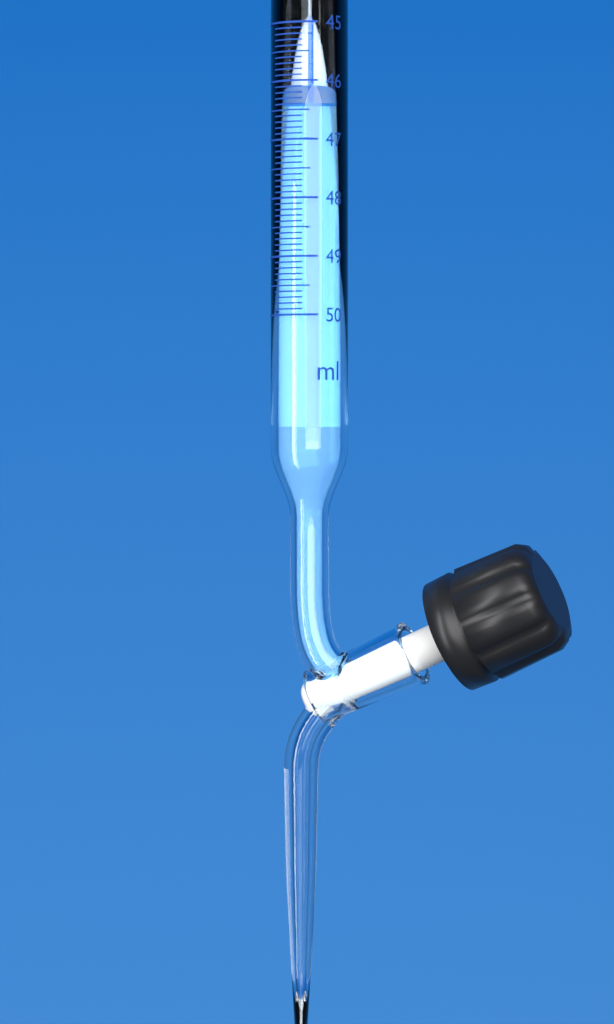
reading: 46.4 ml
